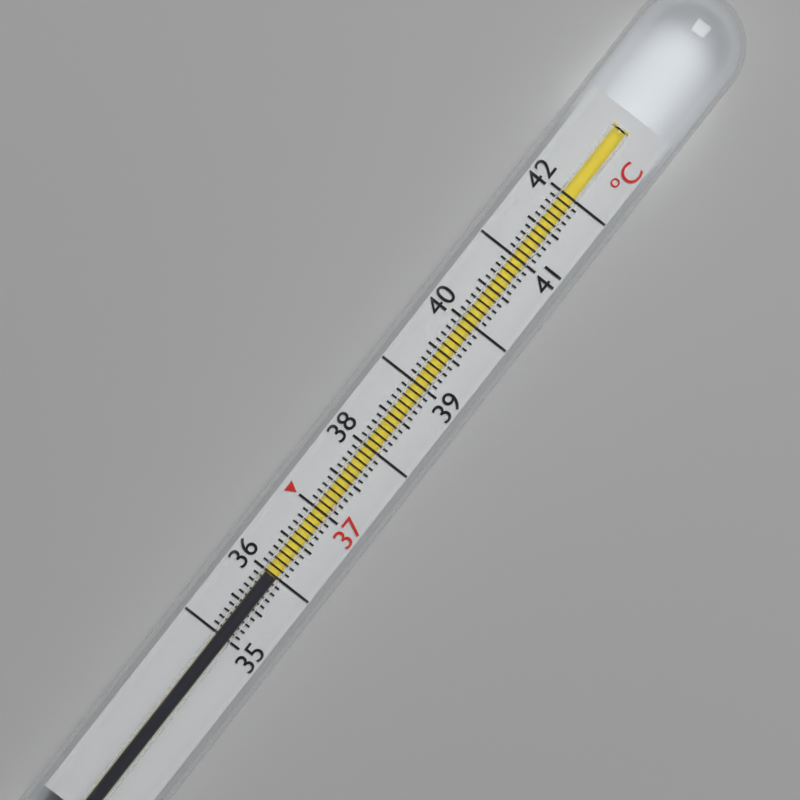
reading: 36.0 °C
